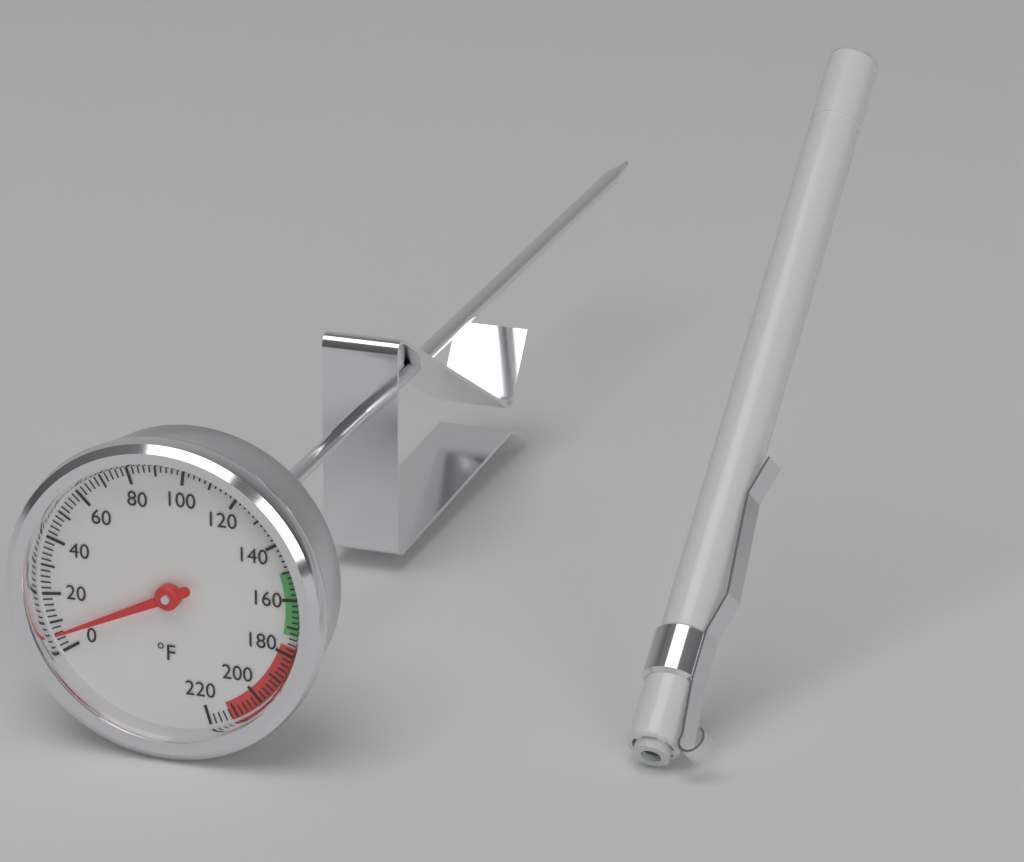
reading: 6 °F
